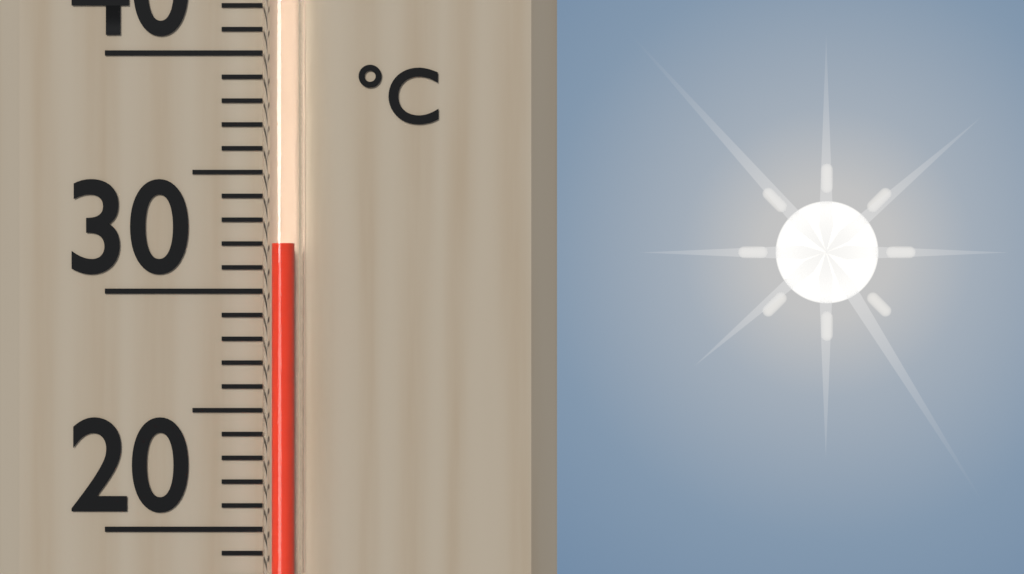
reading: 32 °C
